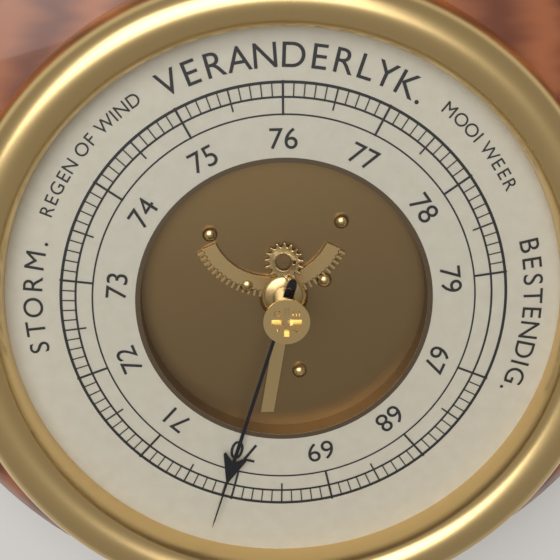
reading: 70.1 (no unit)
